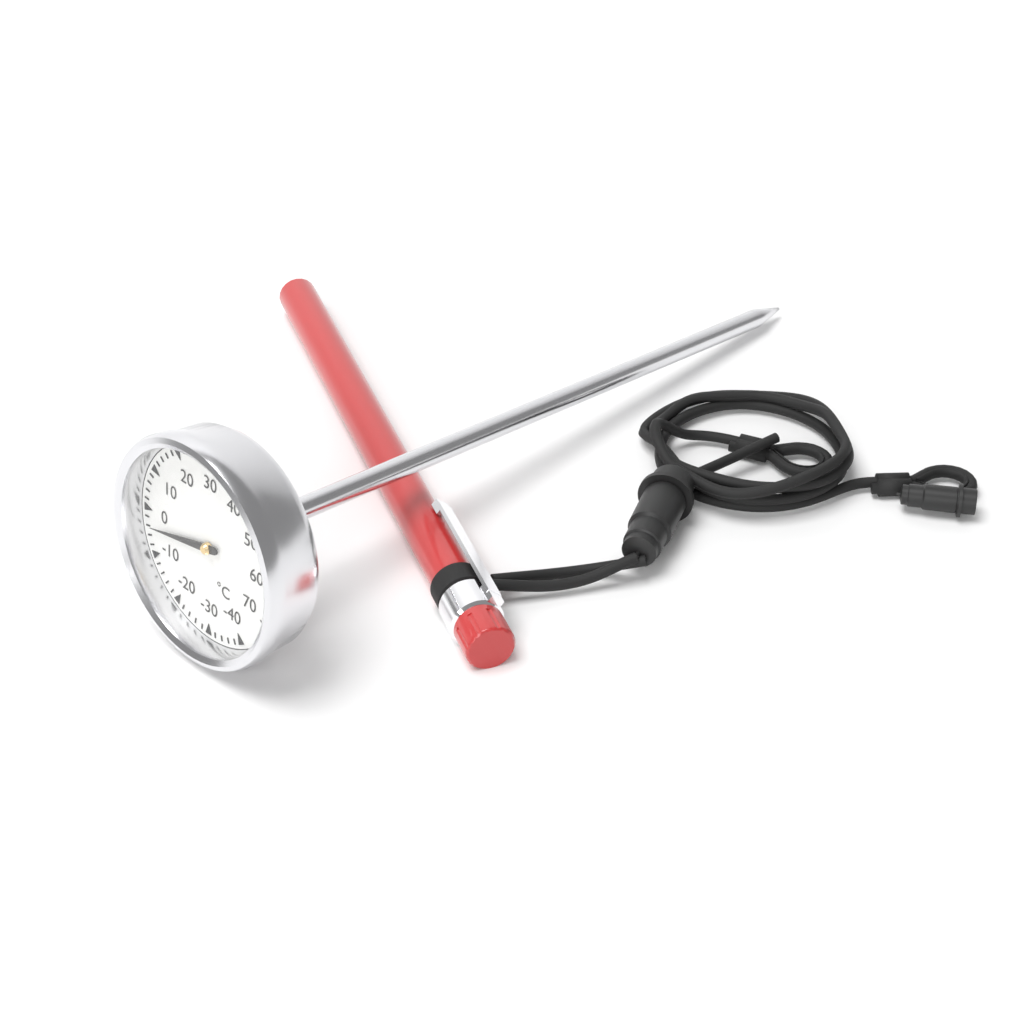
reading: -4 °C
